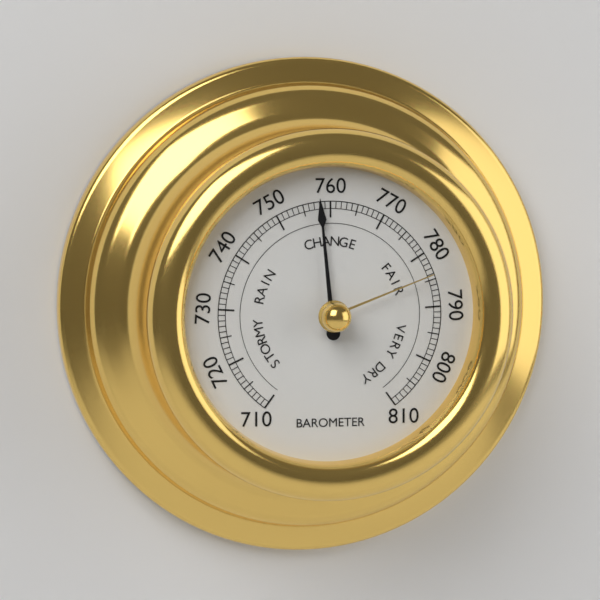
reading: 758 (no unit)
